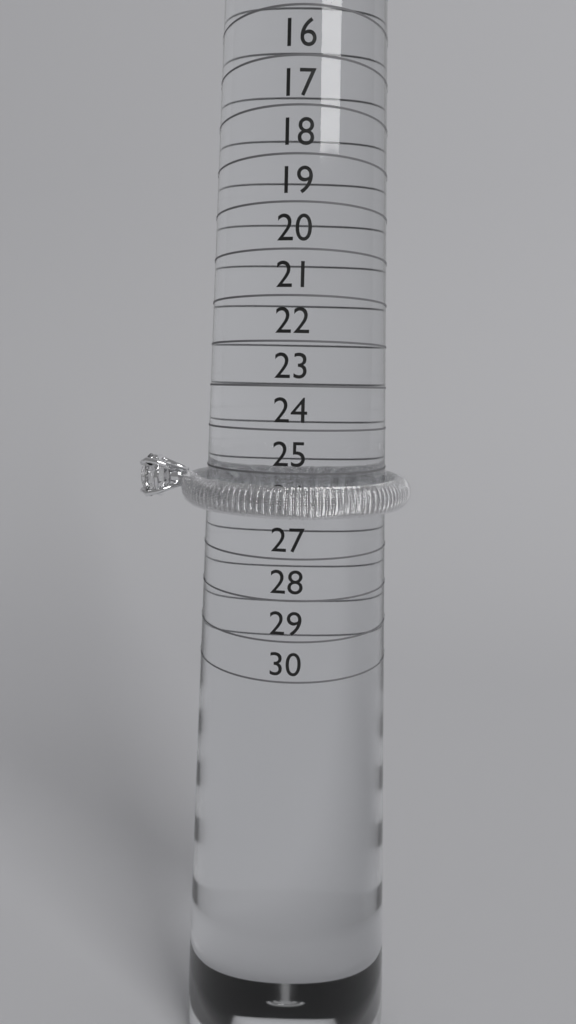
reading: 26 (no unit)
